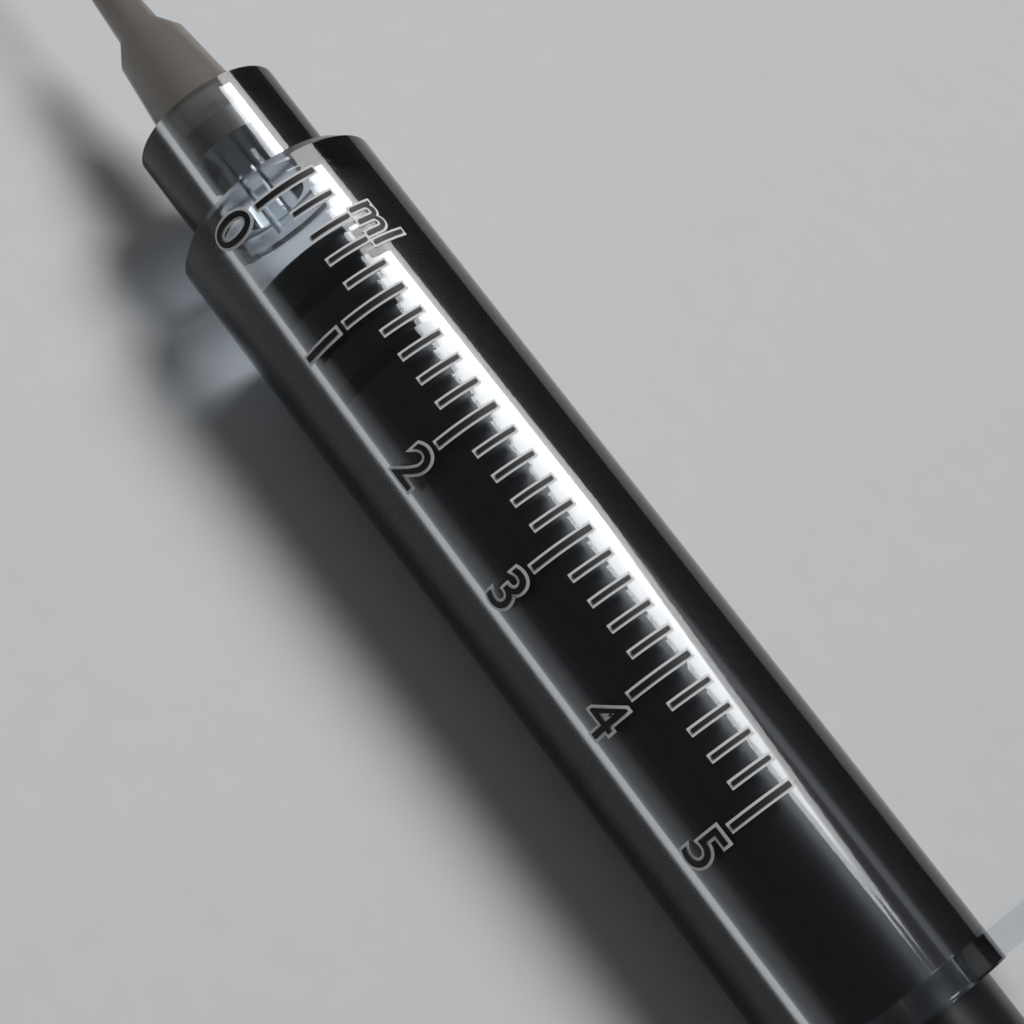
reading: 0.4 ml
